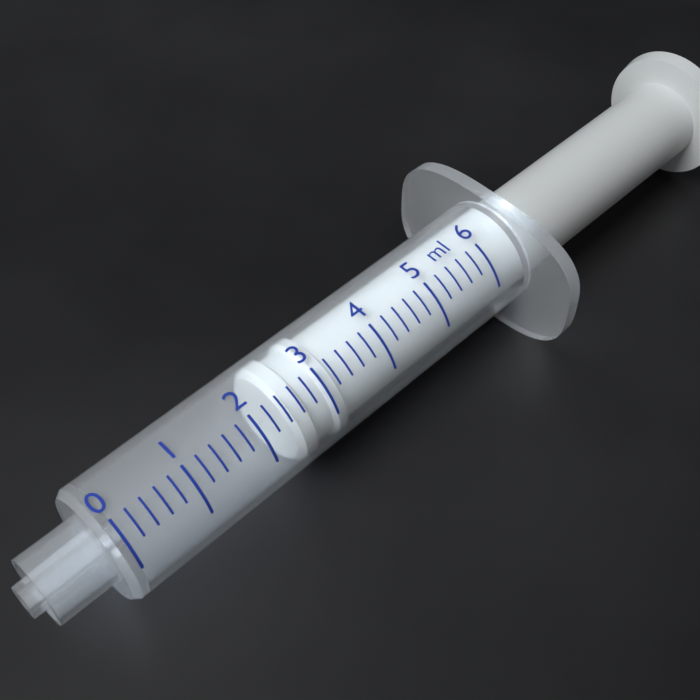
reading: 2.4 ml
